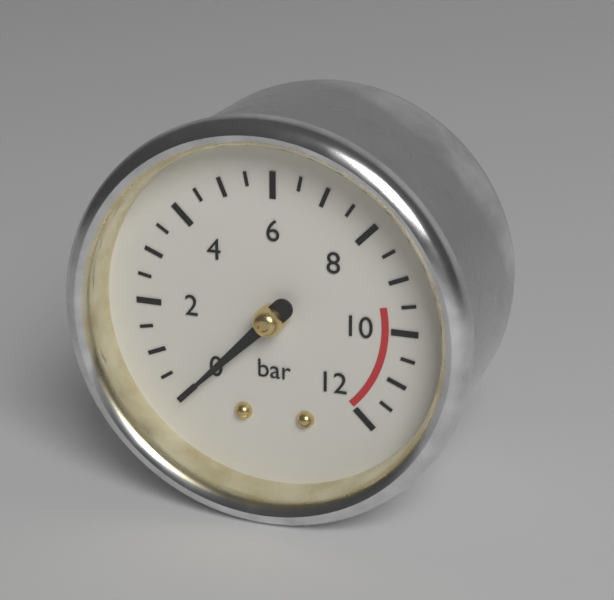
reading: 0.0 bar
